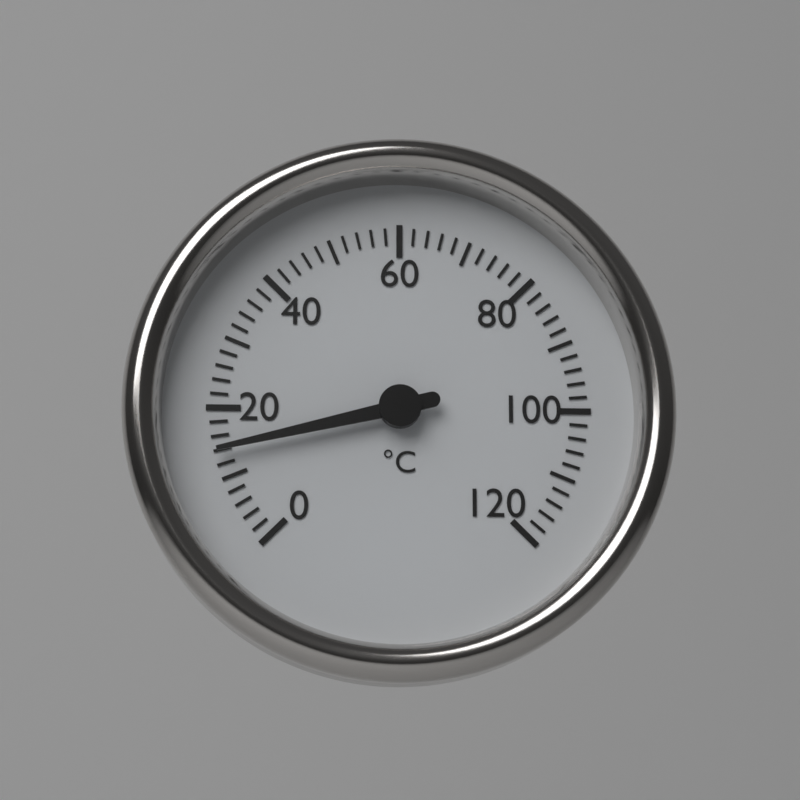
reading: 14 °C
